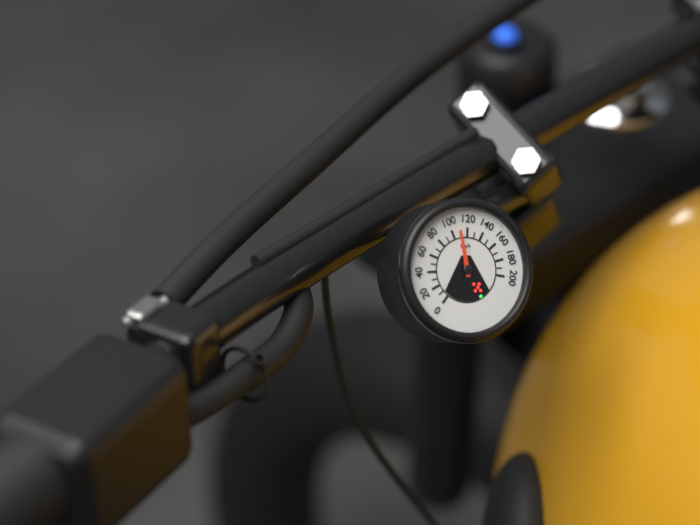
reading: 110 km/h
